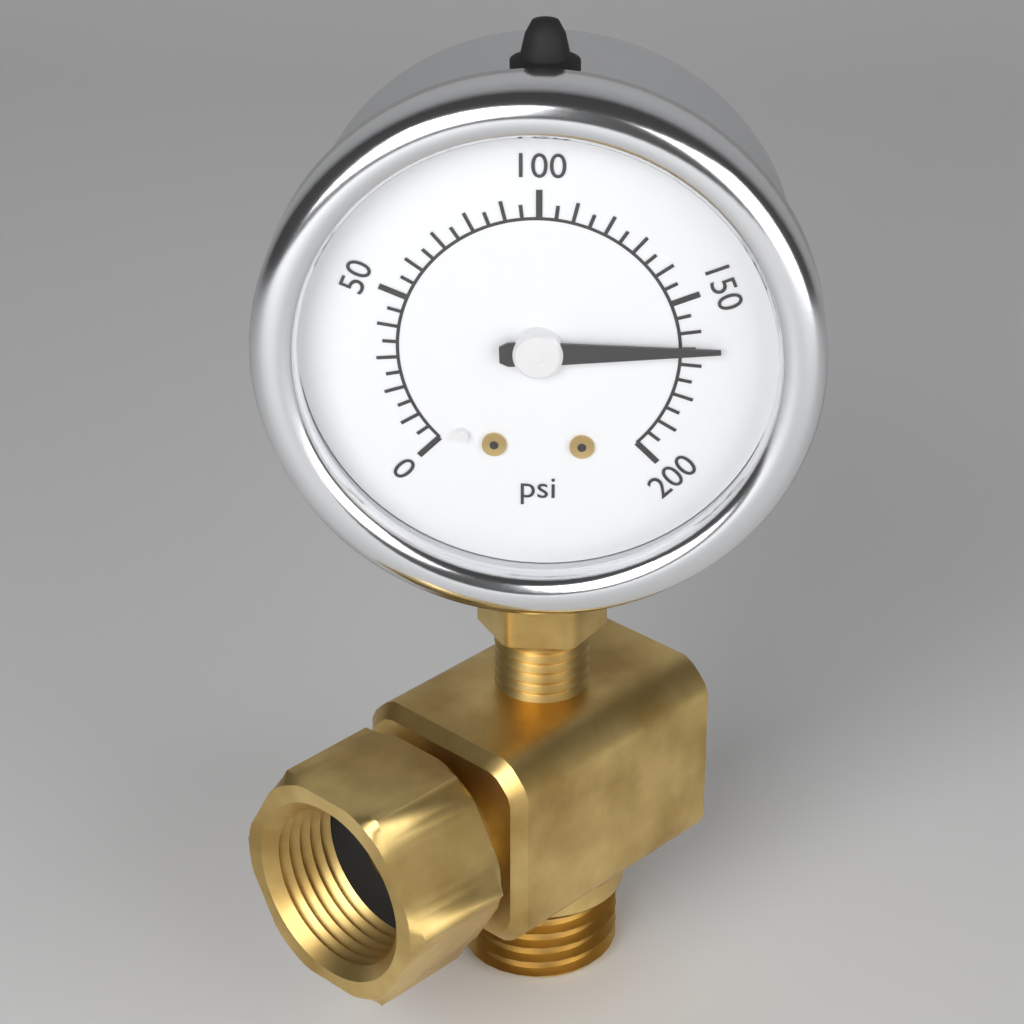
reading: 165 psi
